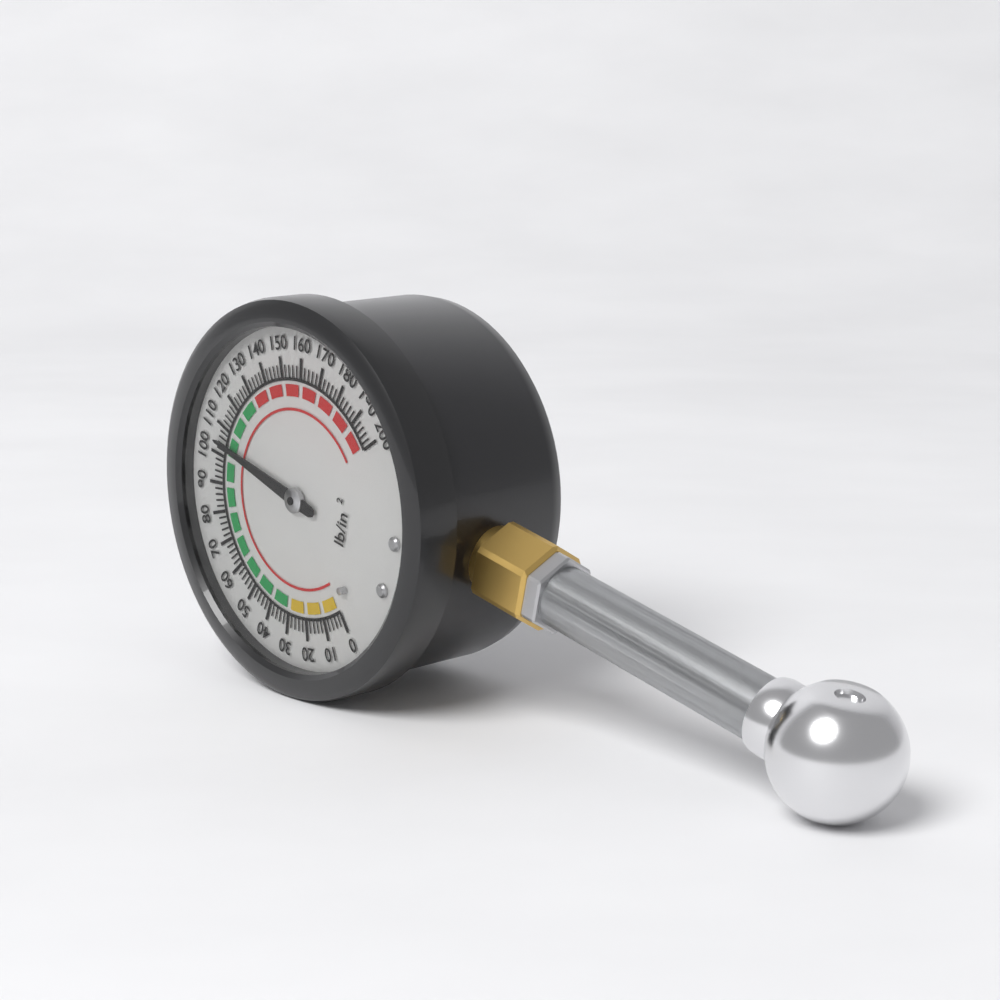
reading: 104 psi
